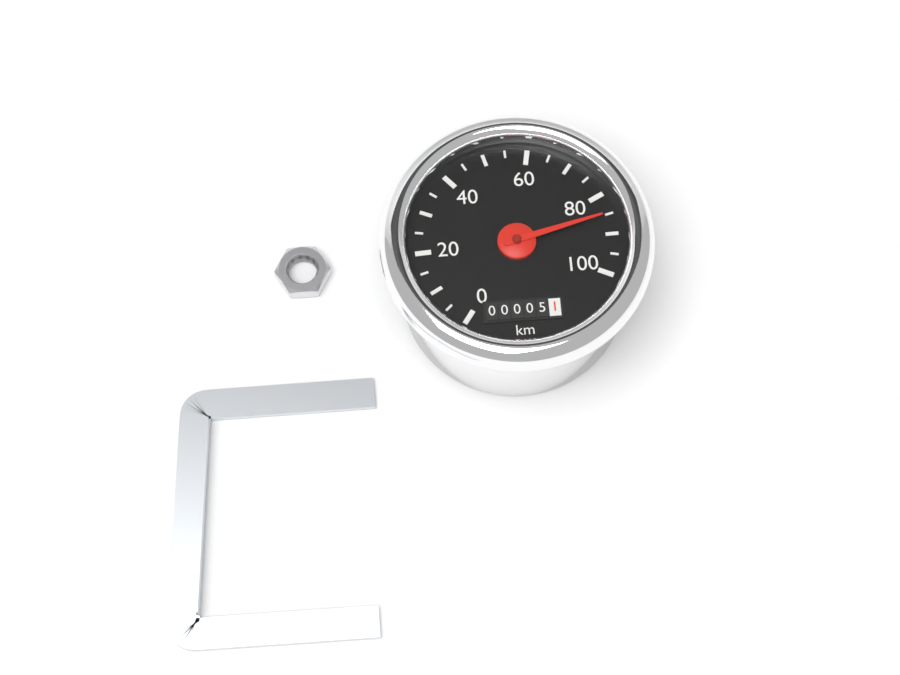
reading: 85 km/h
